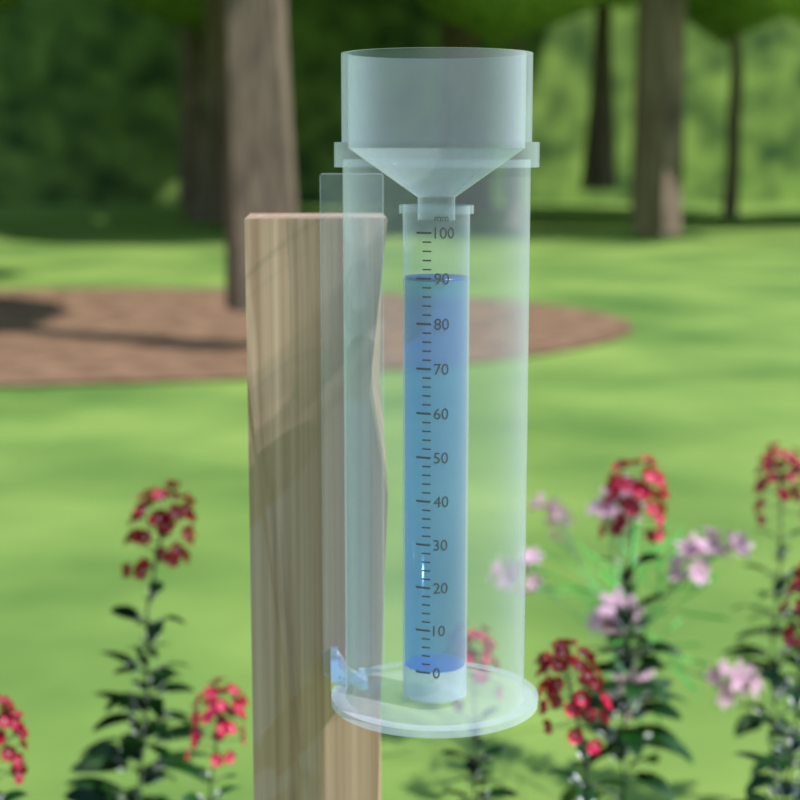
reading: 90 mm
